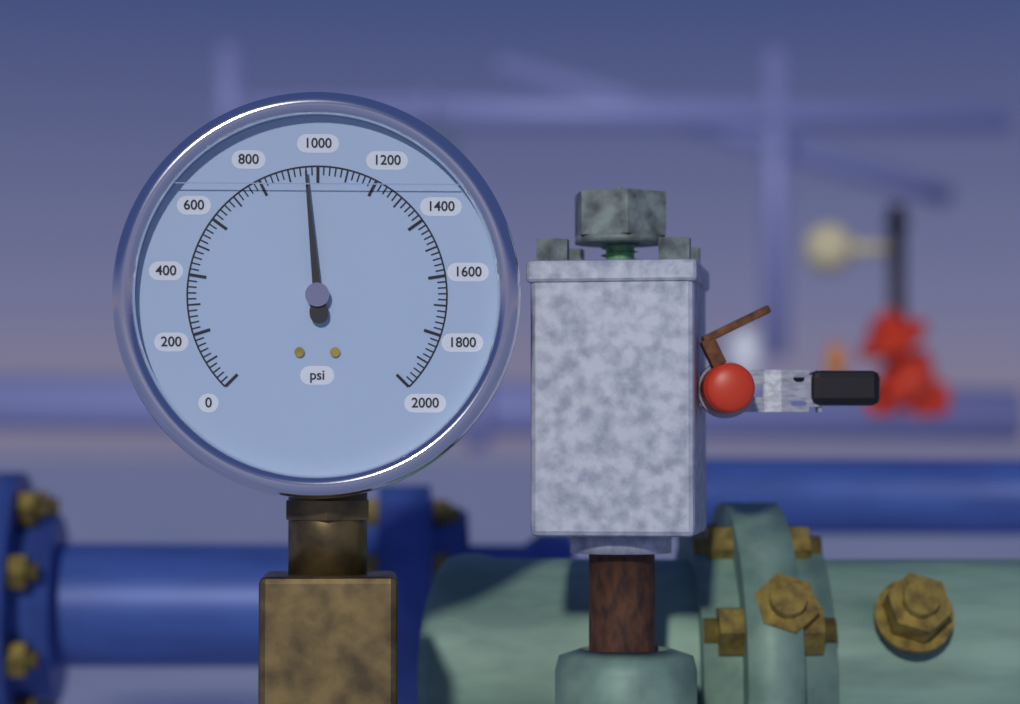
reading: 960 psi
